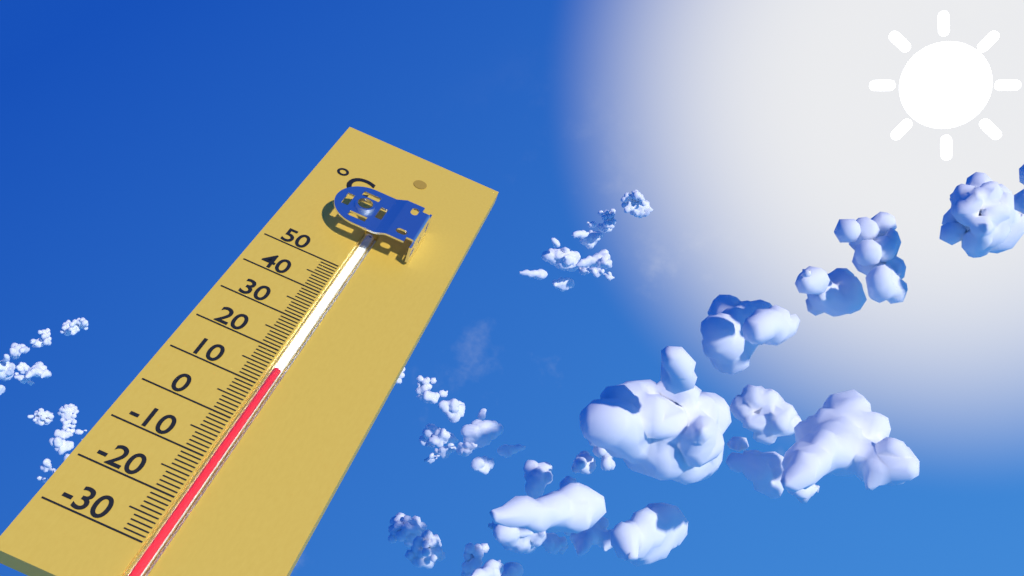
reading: 15 °C
